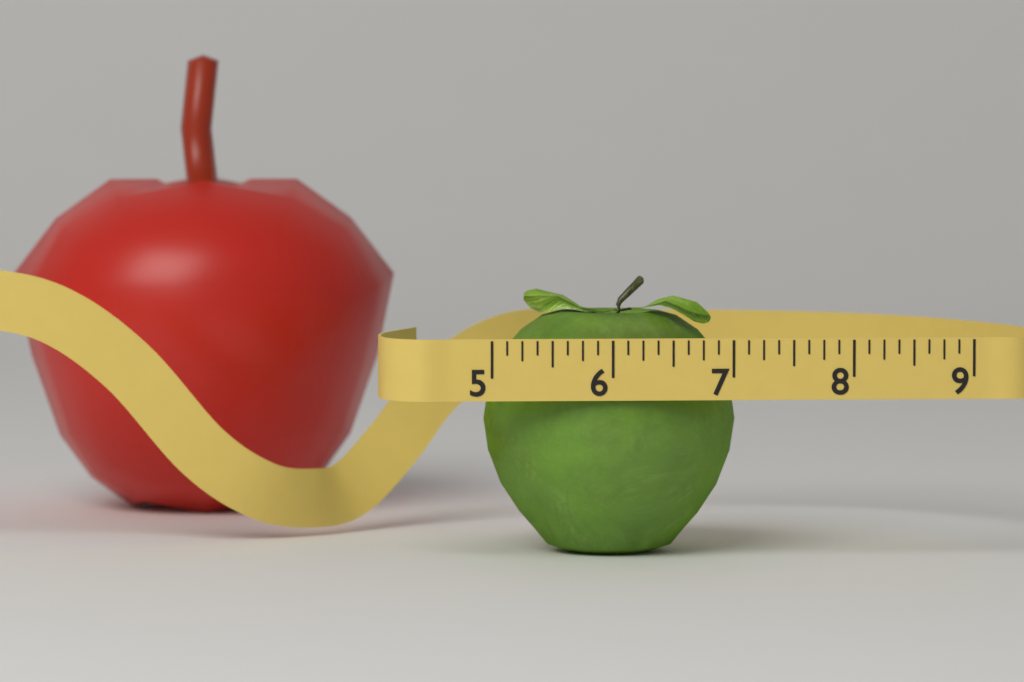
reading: 7.125 (no unit)
